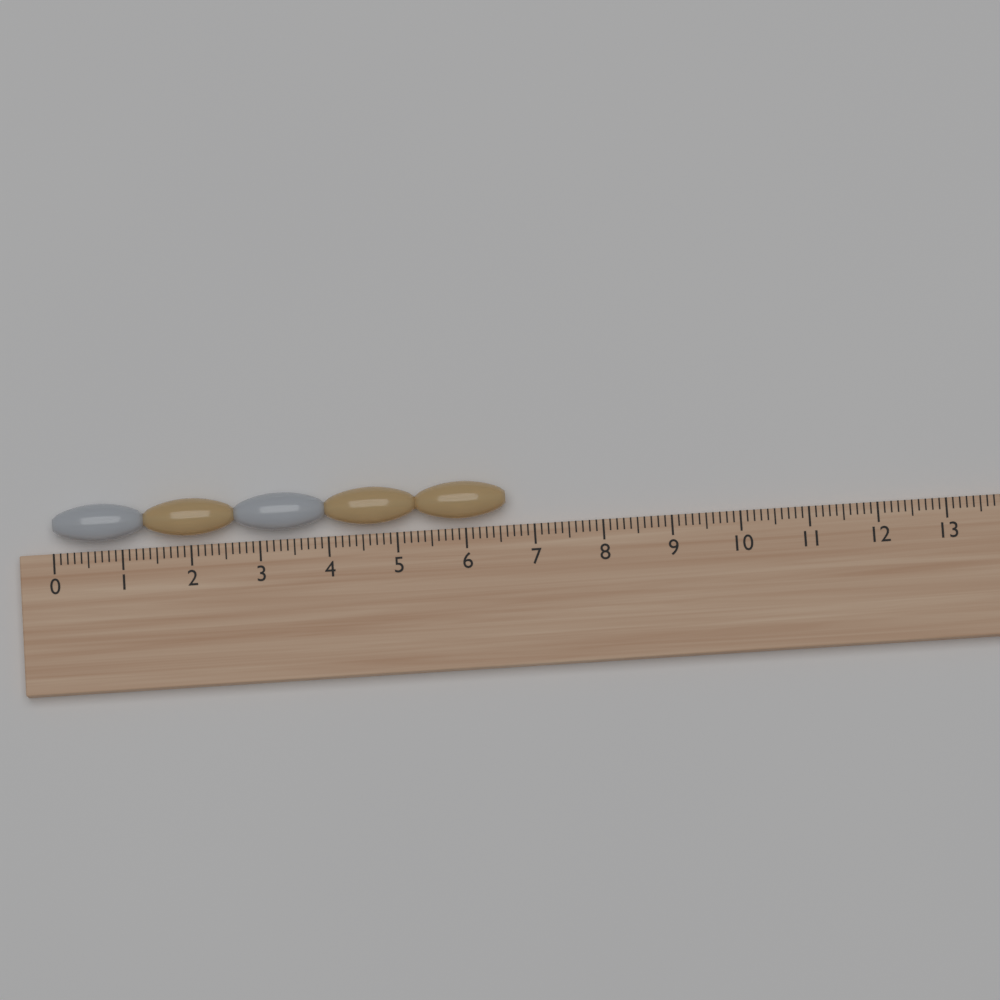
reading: 6.6 (no unit)
